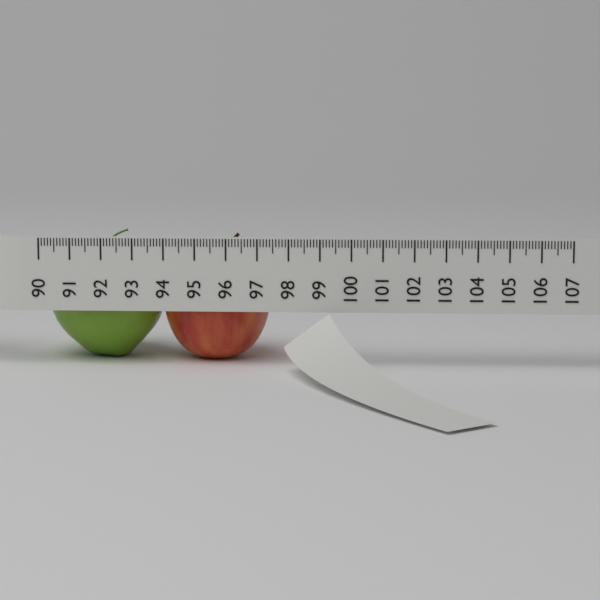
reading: 97.3 (no unit)
